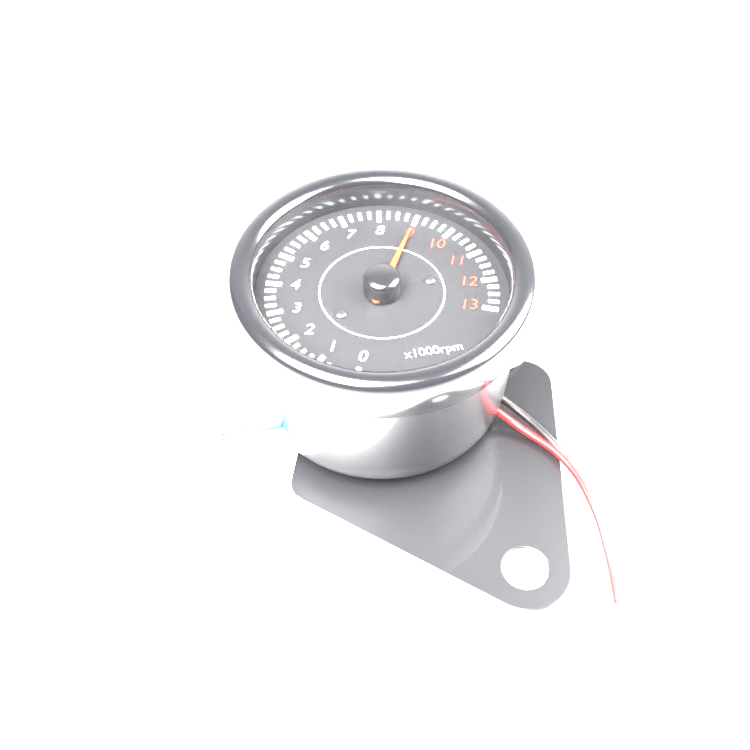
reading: 9.00 x1000 rpm
